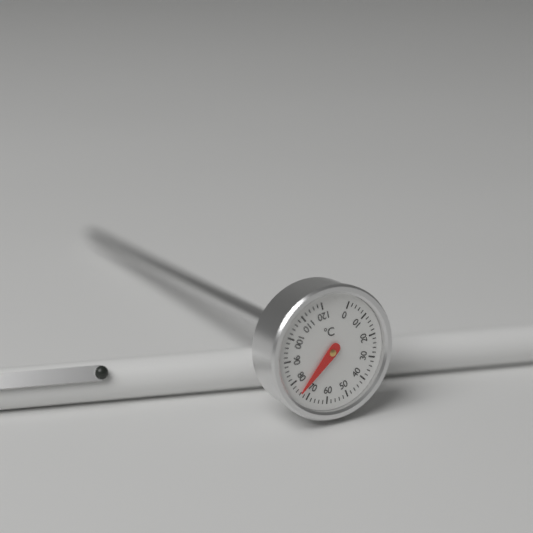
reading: 74 °C
